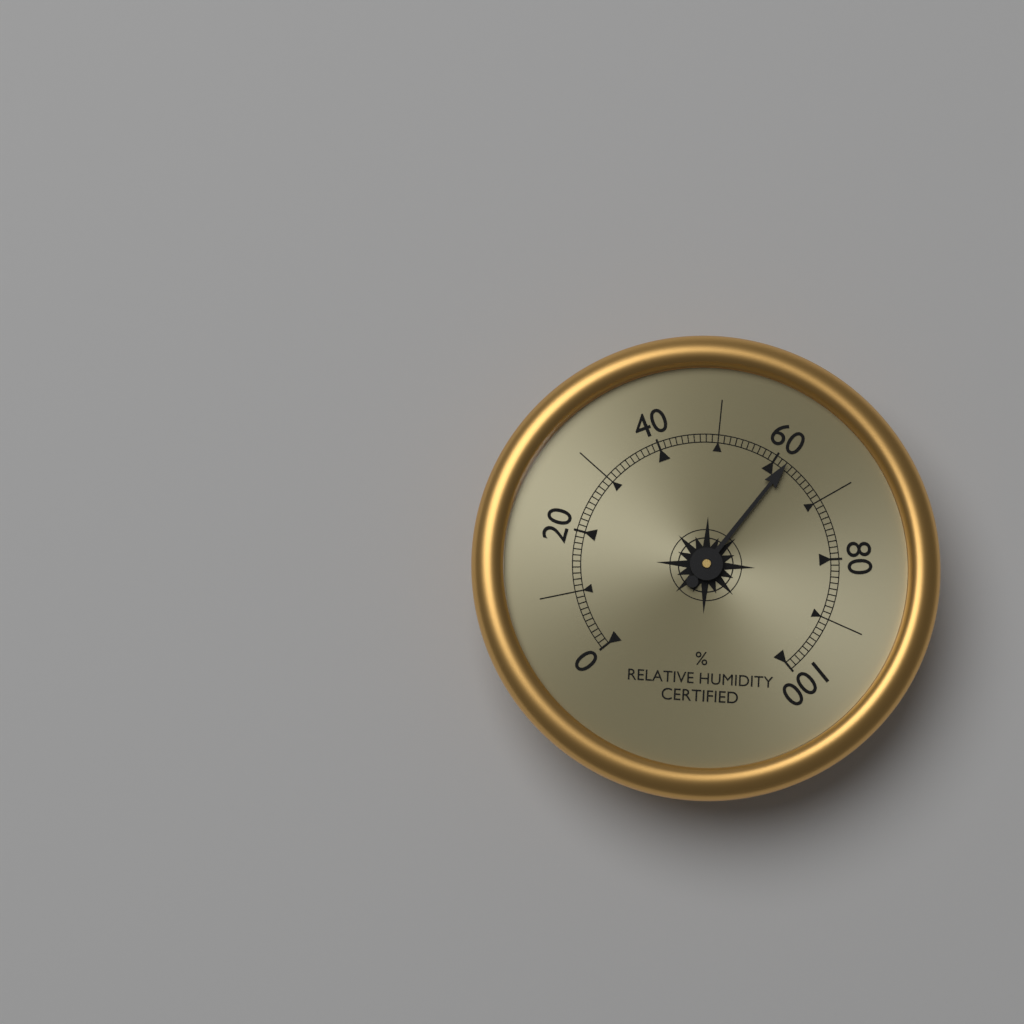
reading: 62 %
